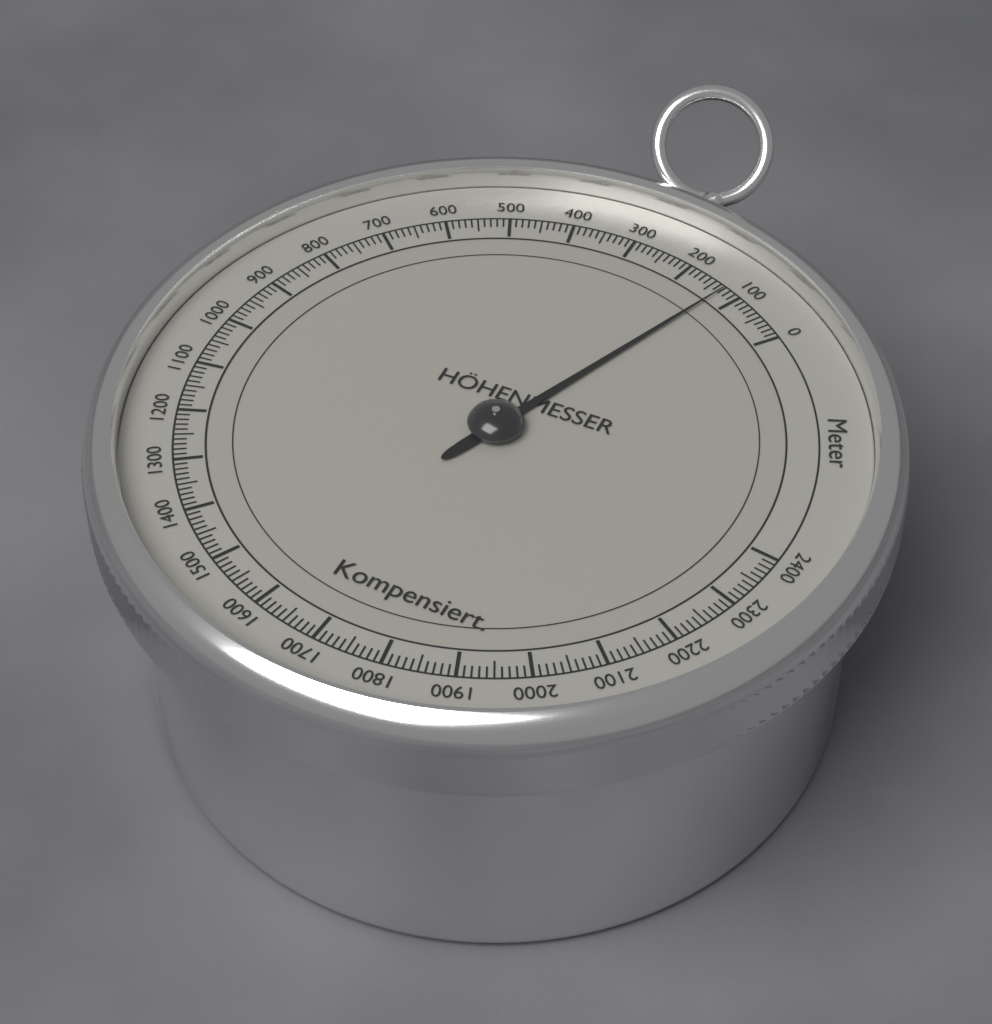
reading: 130 m
